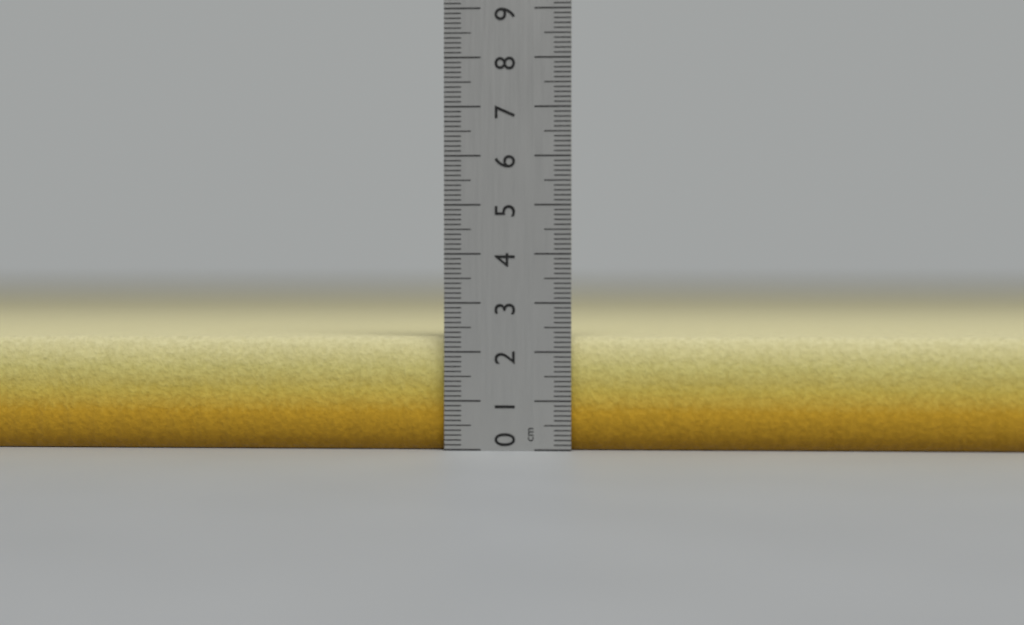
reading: 2.3 cm
